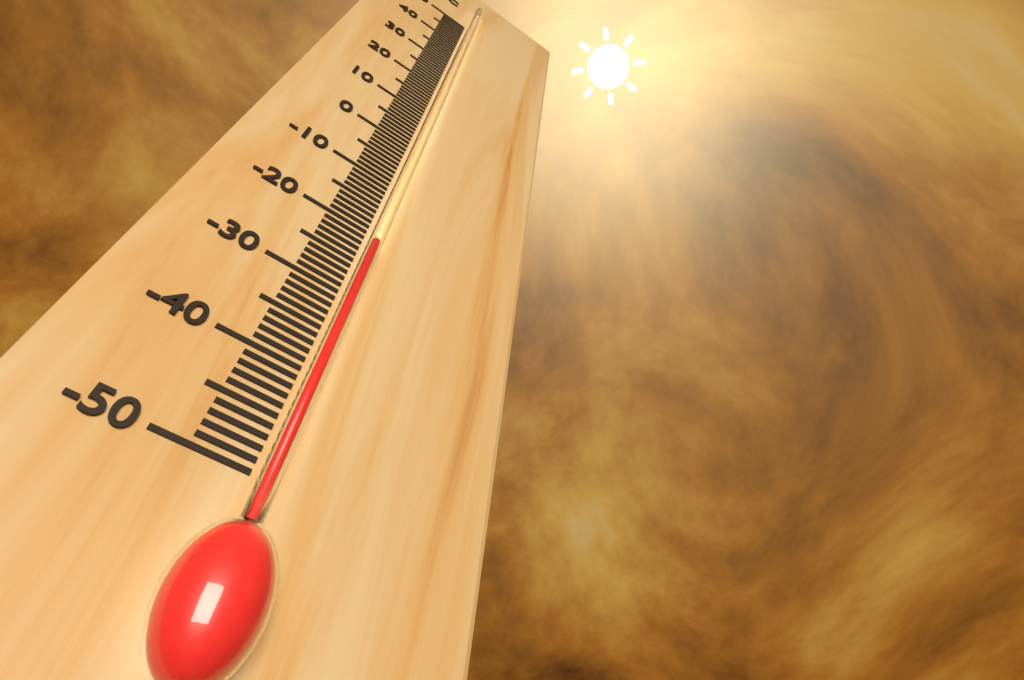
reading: -22 °C
